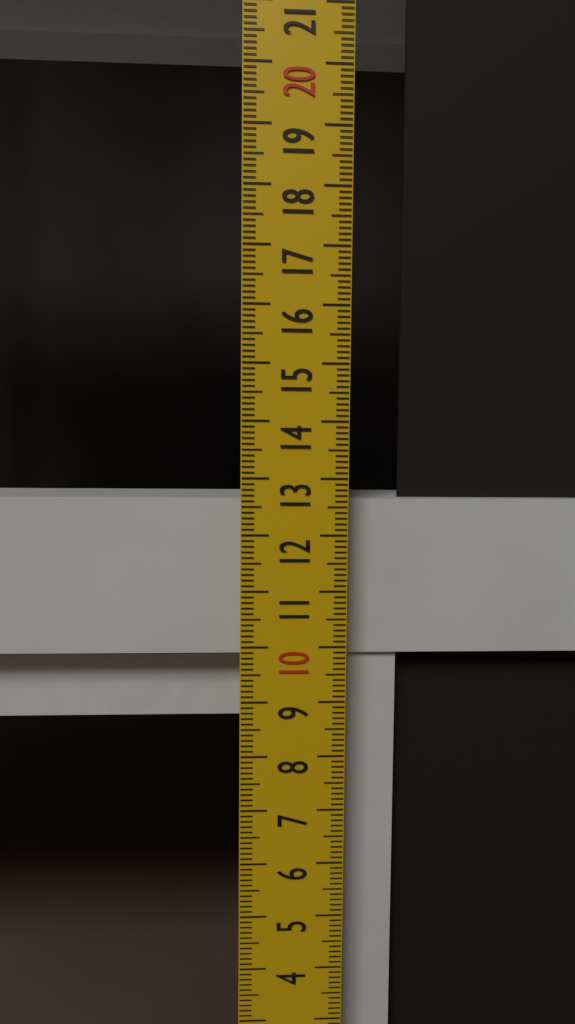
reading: 12.6 cm
